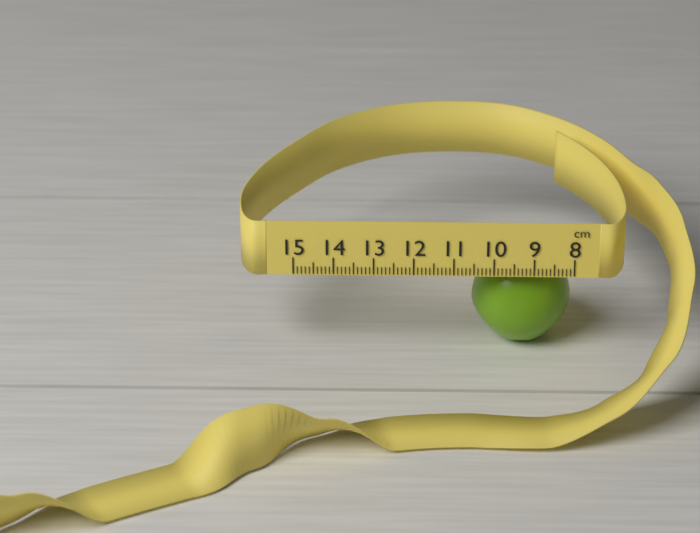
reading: 10.5 cm
